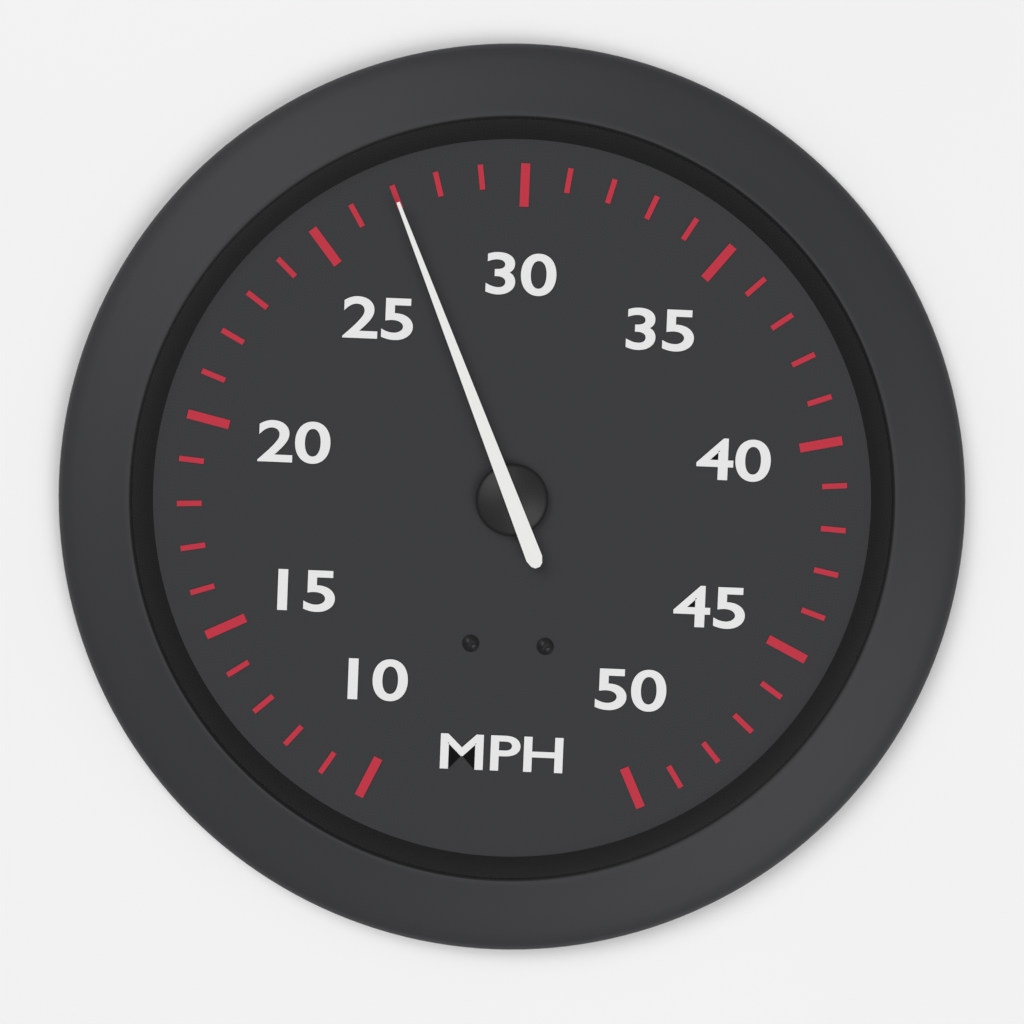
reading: 27 MPH
